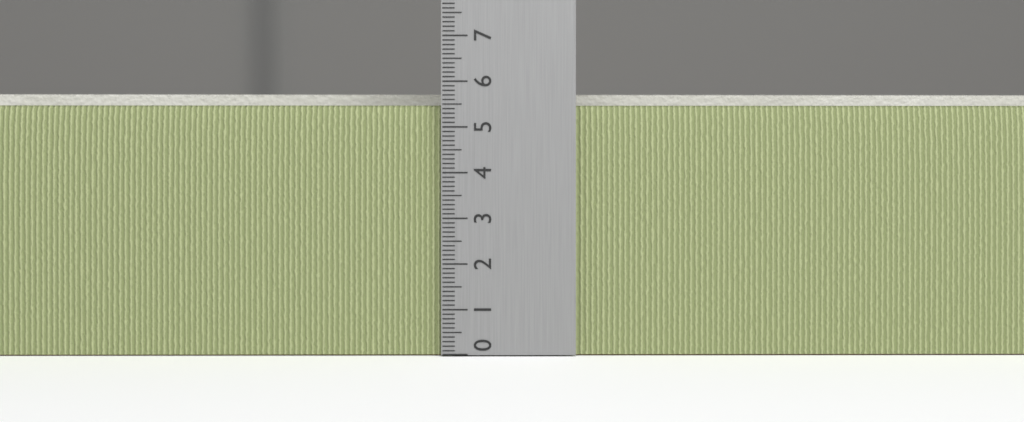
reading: 5.9 (no unit)
